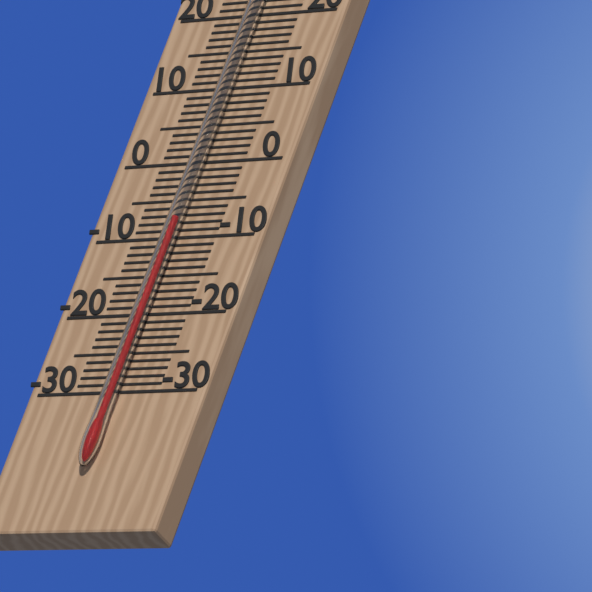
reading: -8 °C
